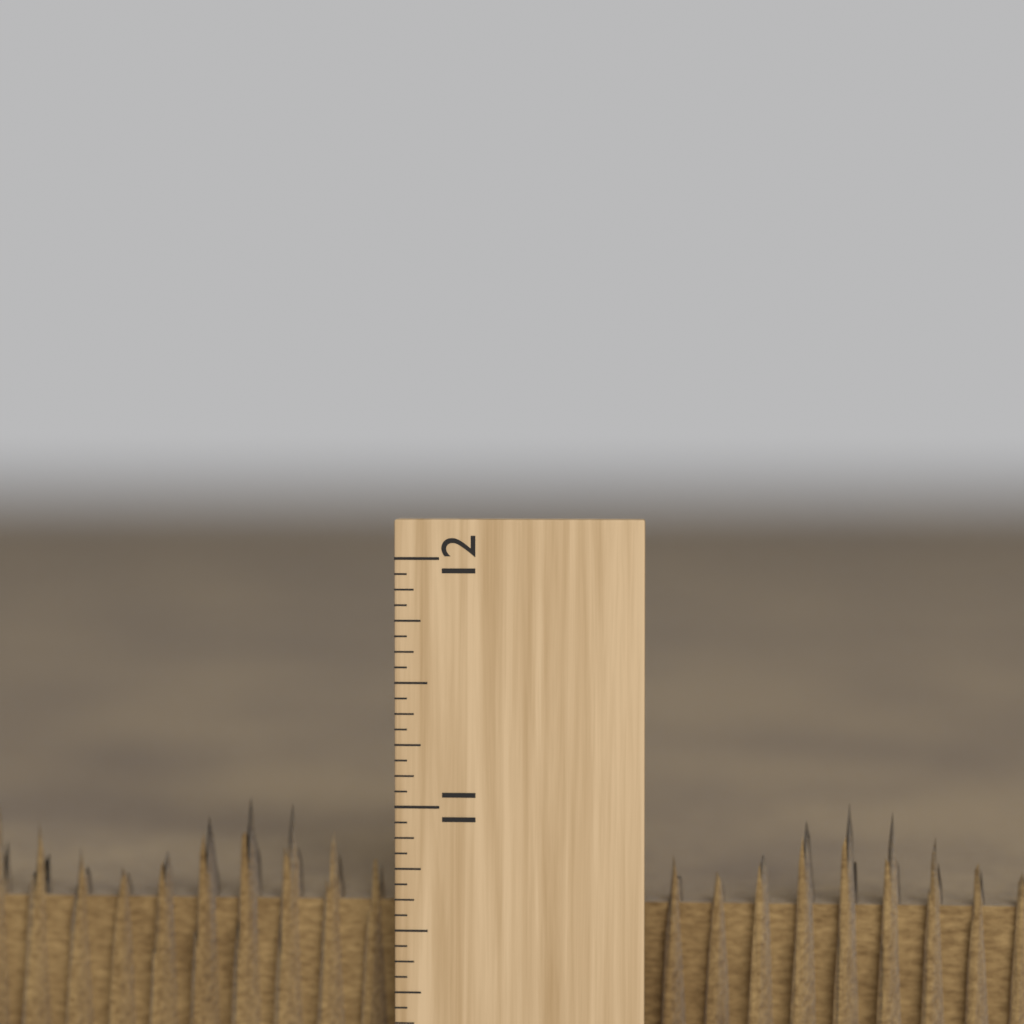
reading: 11.0000 inch
